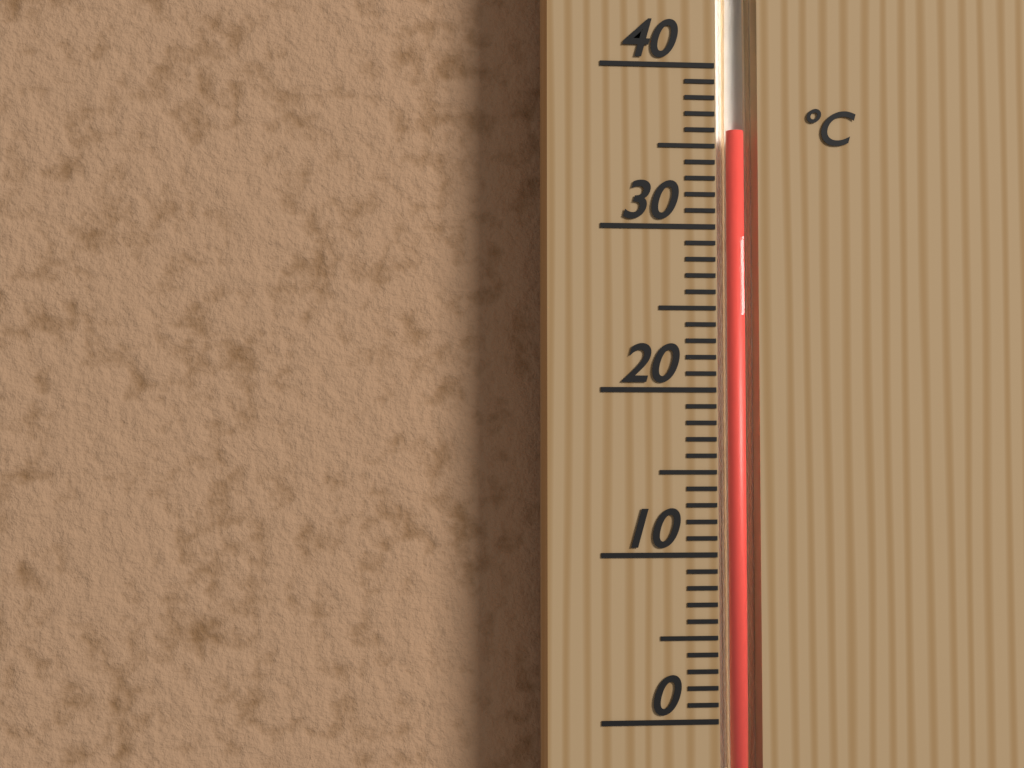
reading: 36 °C
